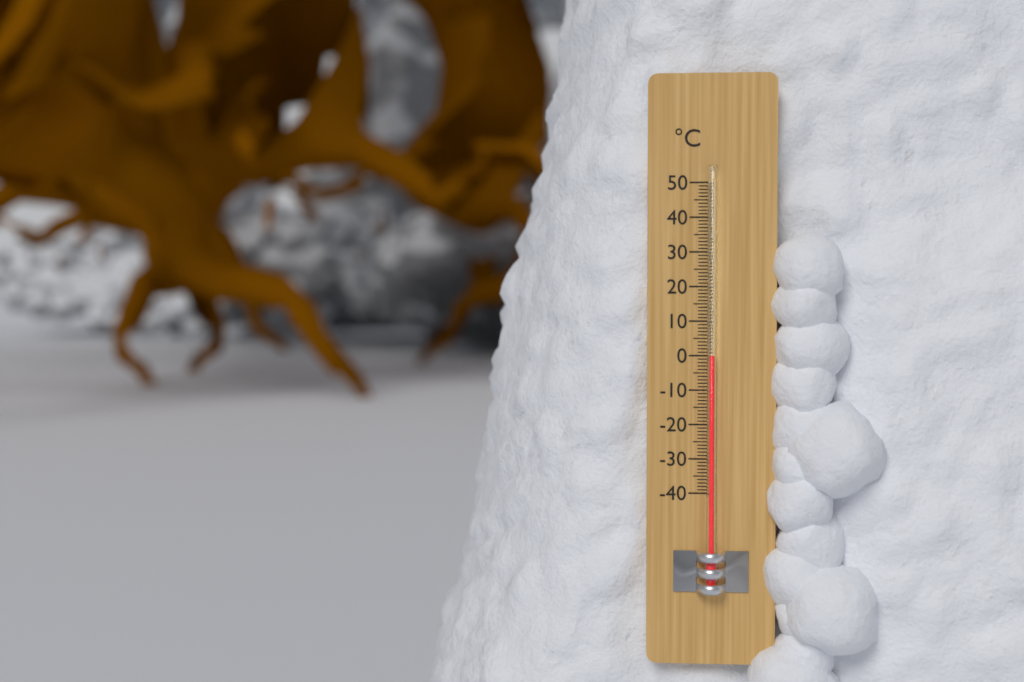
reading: 0 °C
